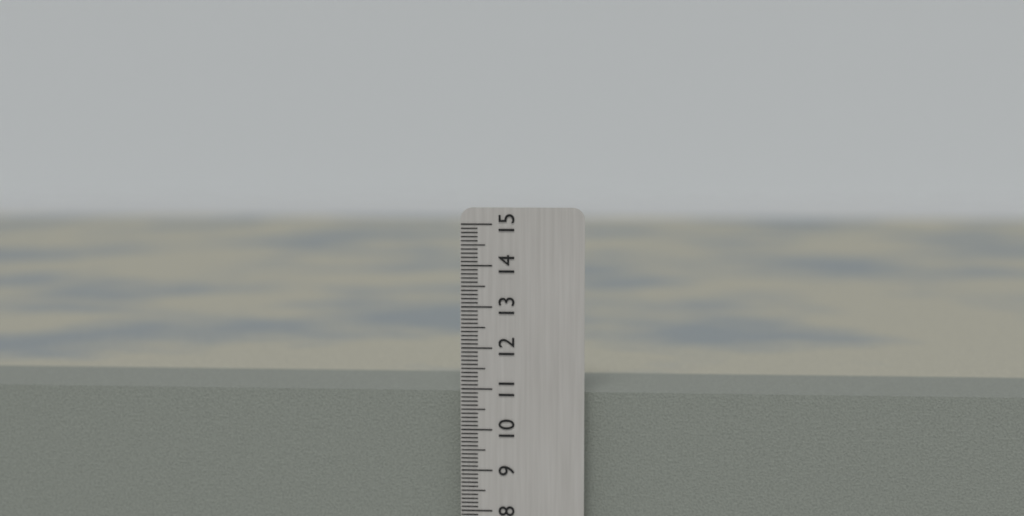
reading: 10.9 cm
